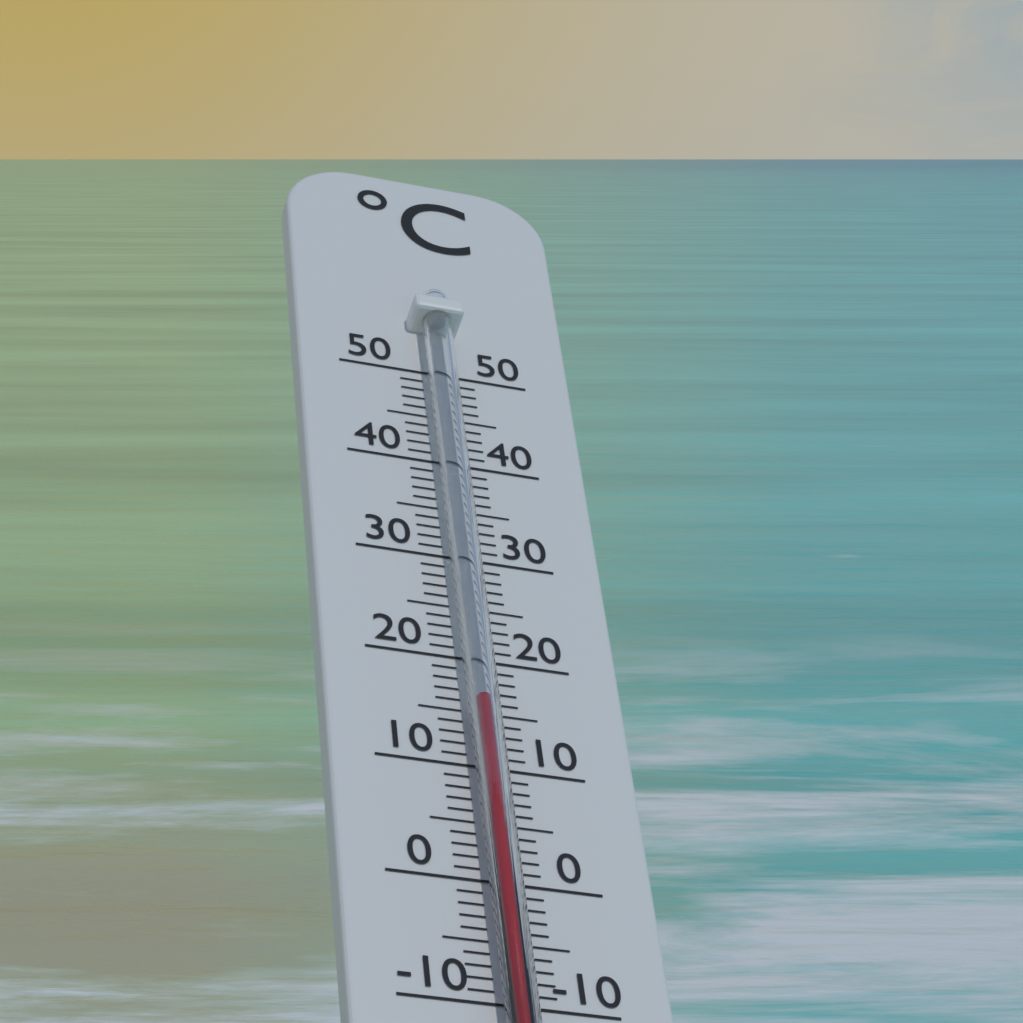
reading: 15 °C
